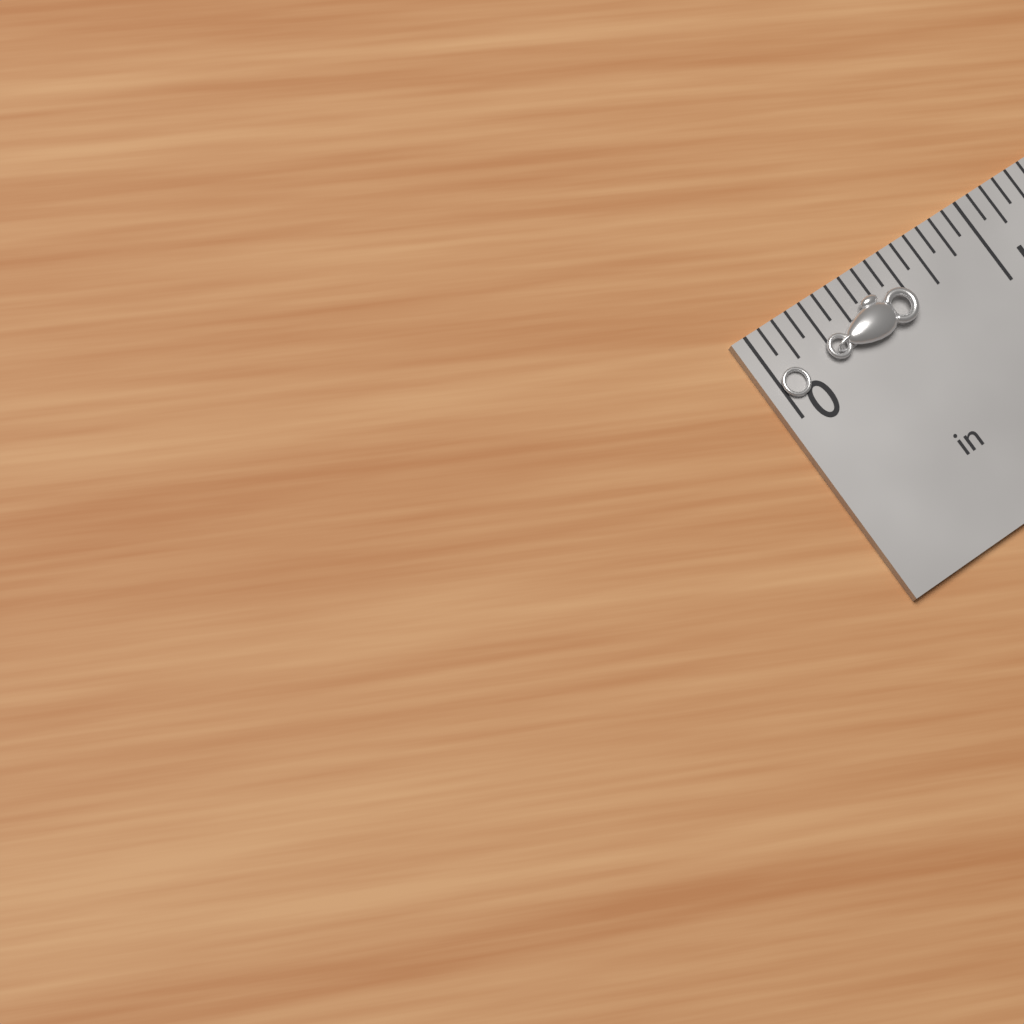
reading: 0.6250 in
